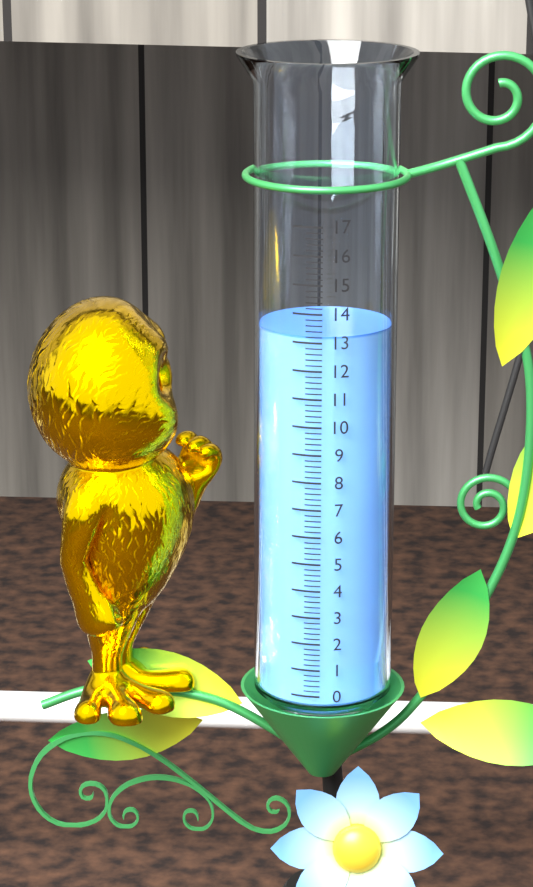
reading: 13.2 (no unit)
